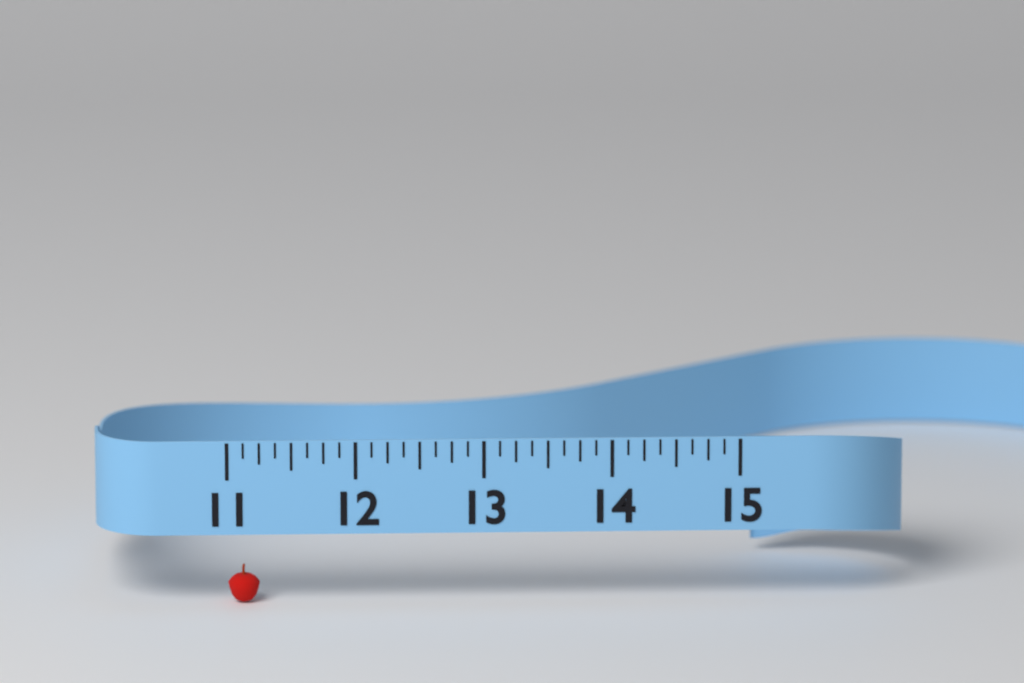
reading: 11.250 (no unit)
